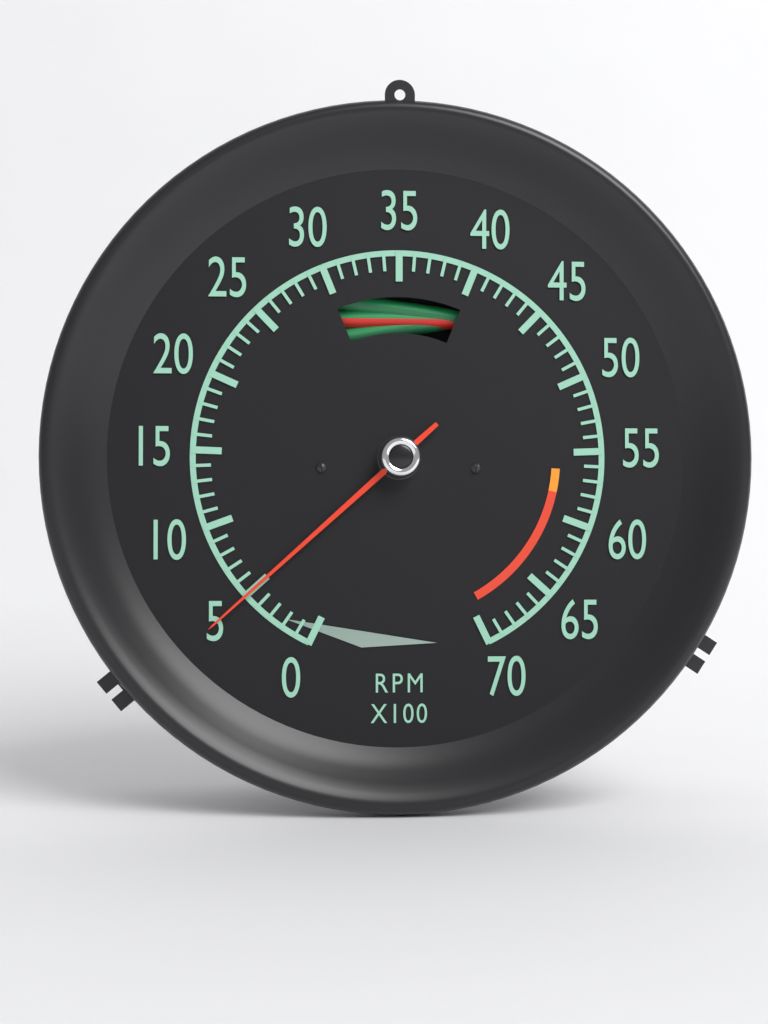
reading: 5 RPM x100
